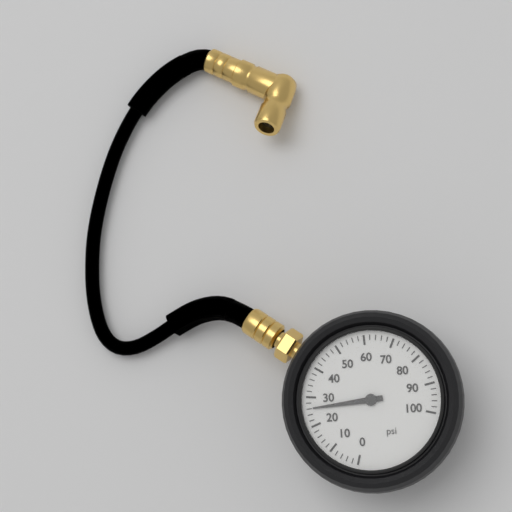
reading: 26 psi
